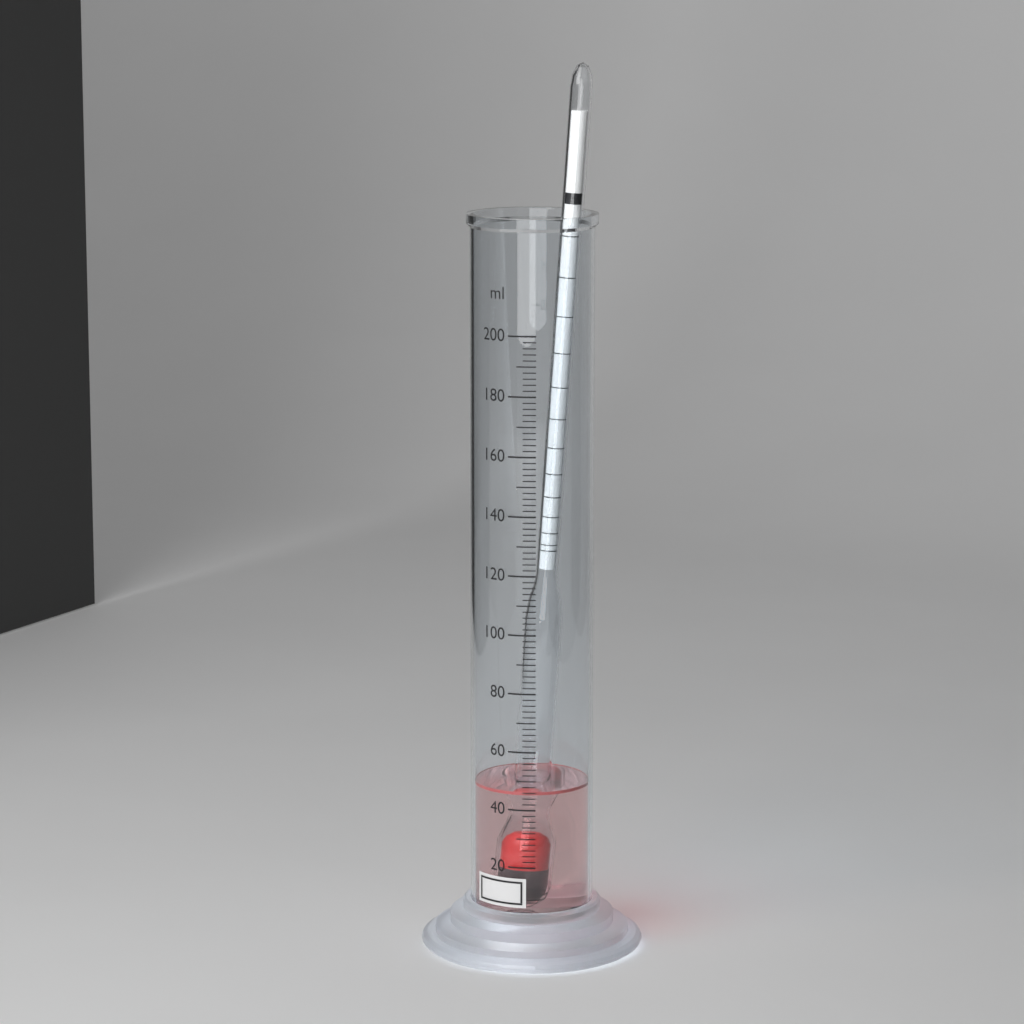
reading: 46 ml
